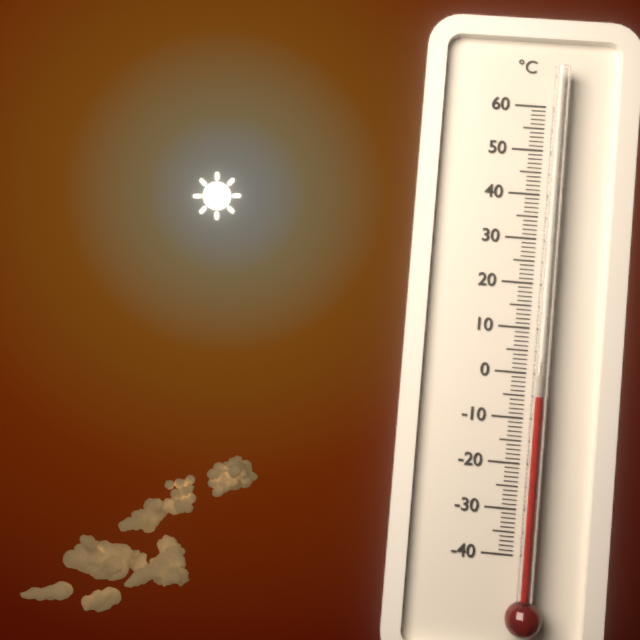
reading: -5 °C
